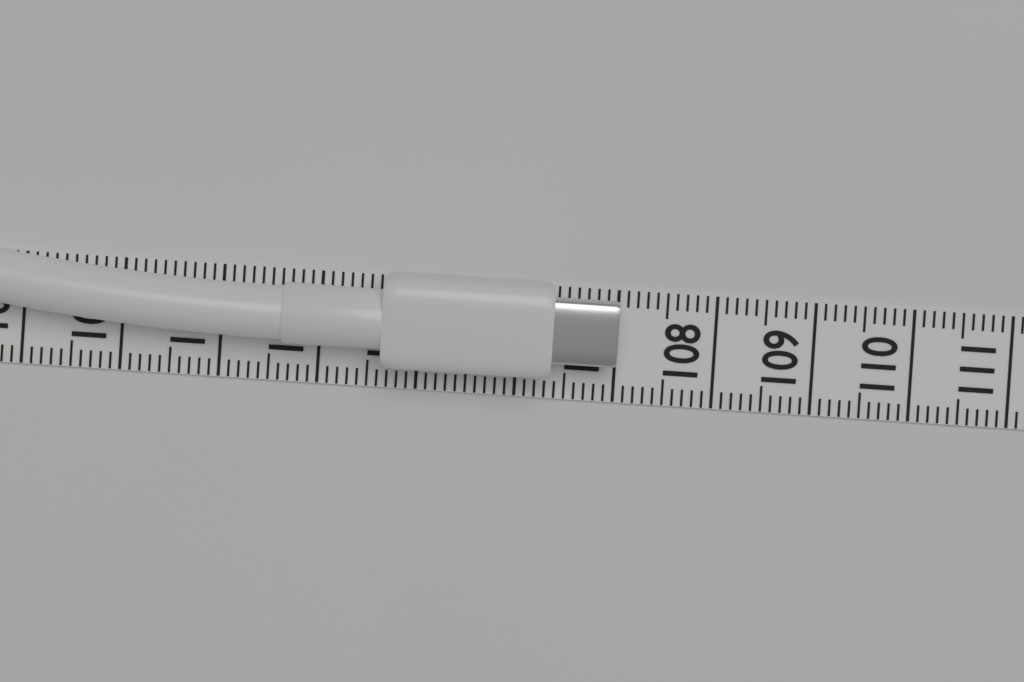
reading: 107.0 (no unit)
